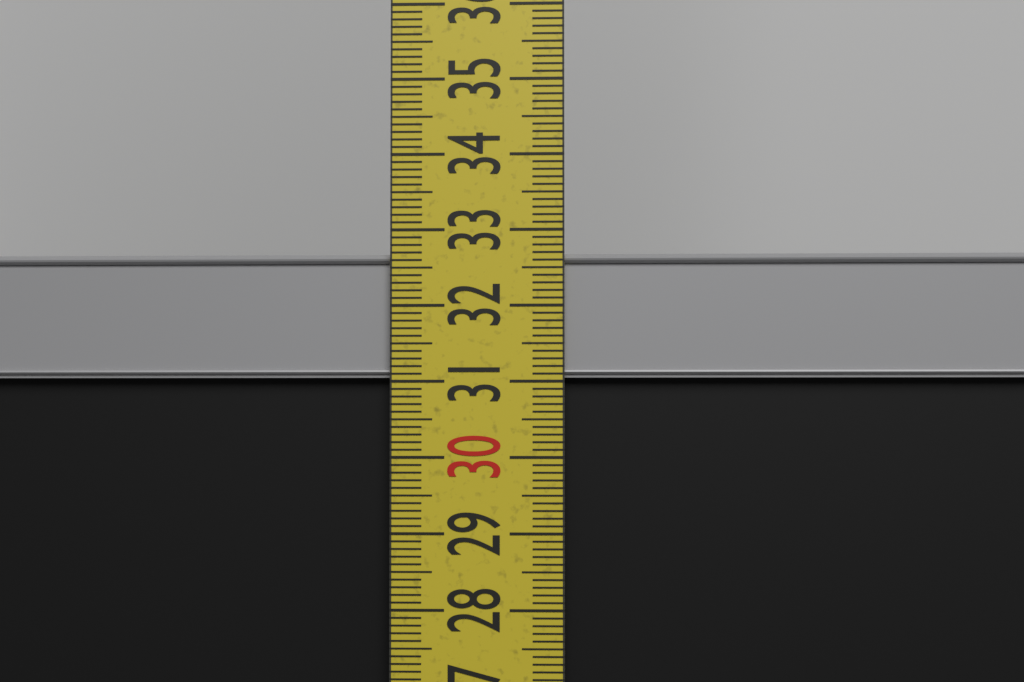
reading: 32.7 cm
